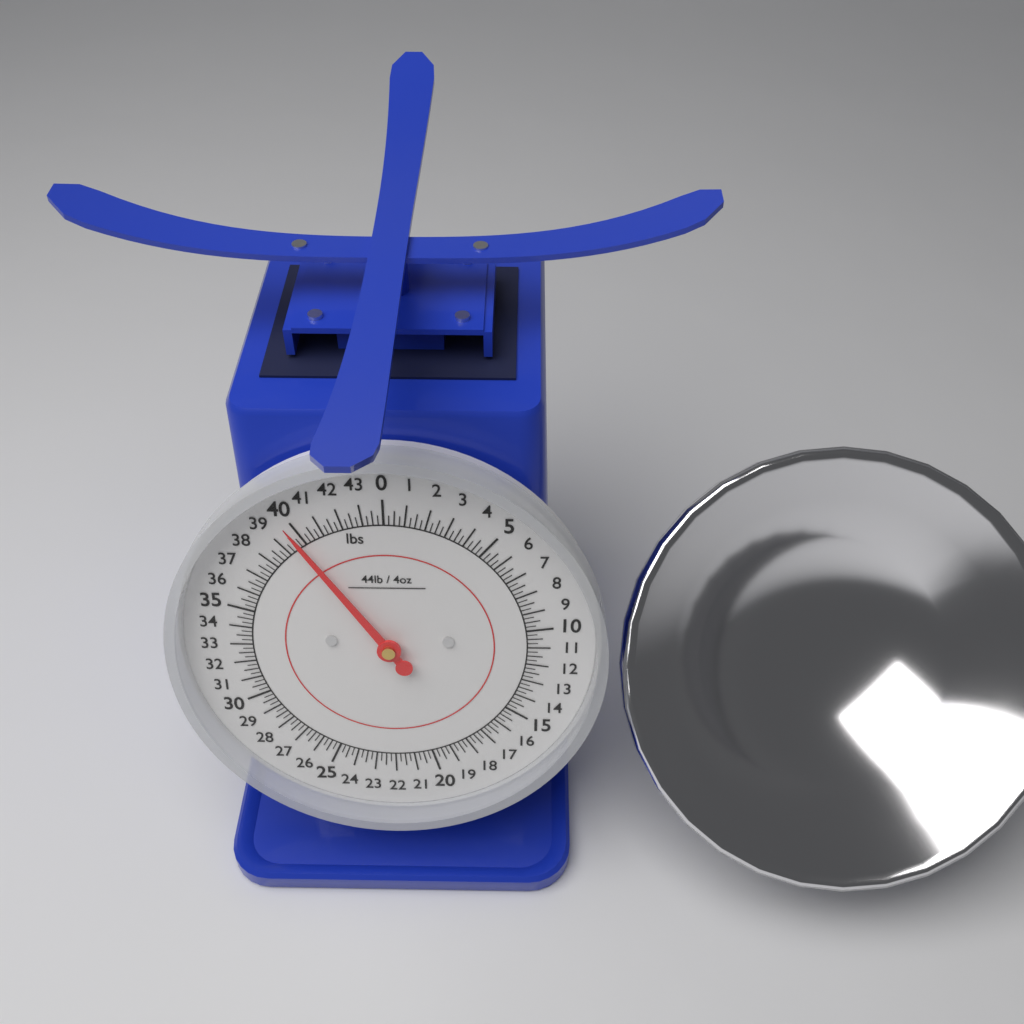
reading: 39.75 lbs
